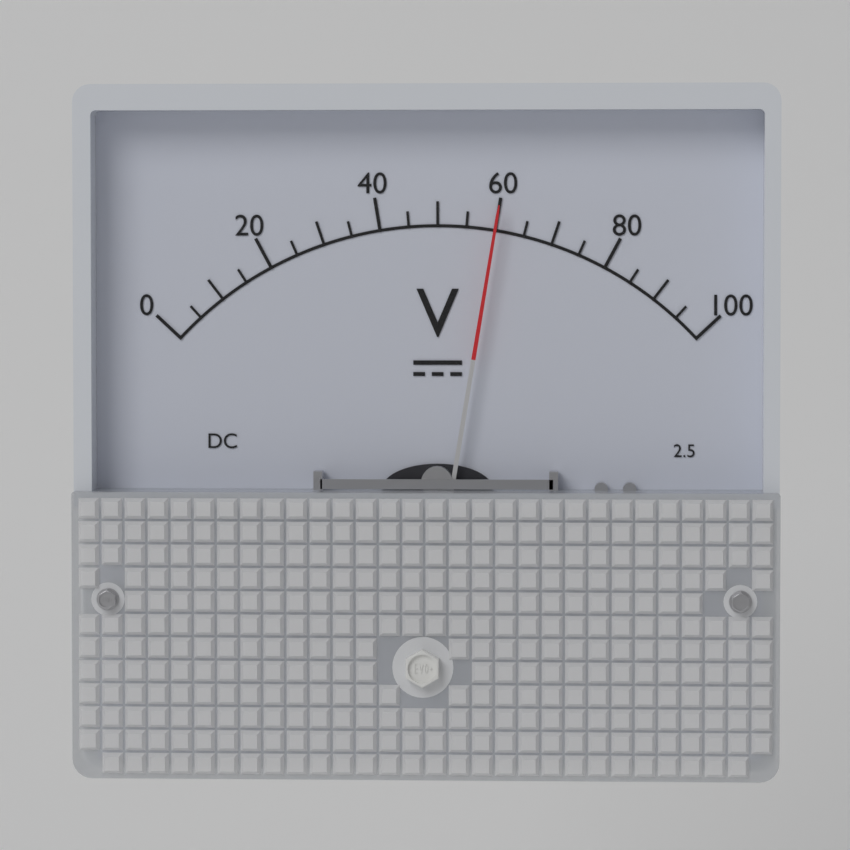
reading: 60 V
